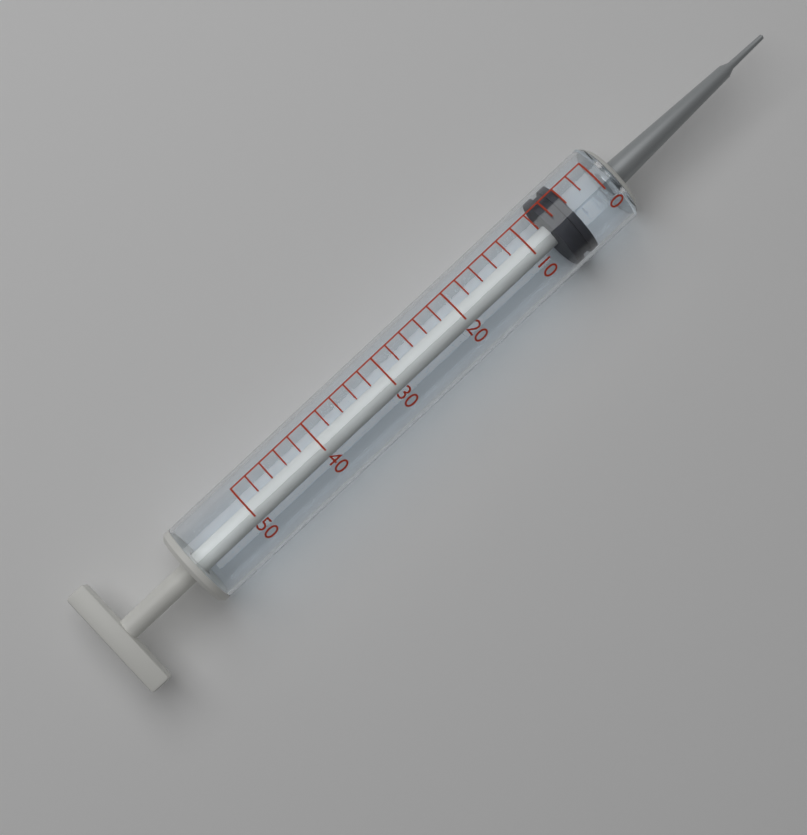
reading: 4 (no unit)
